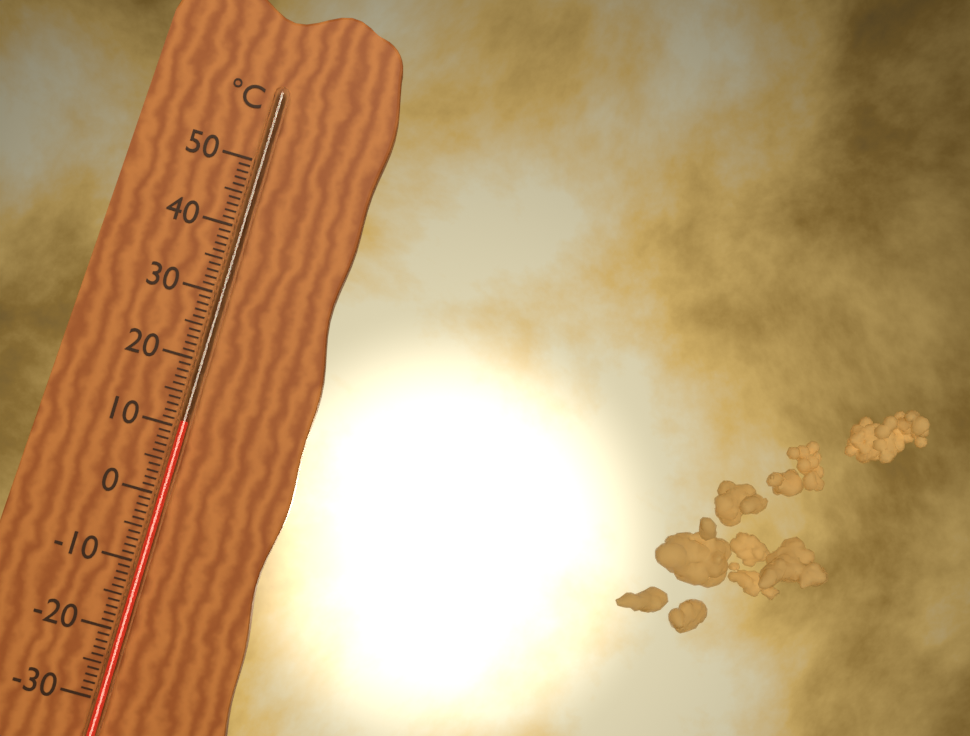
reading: 11 °C
